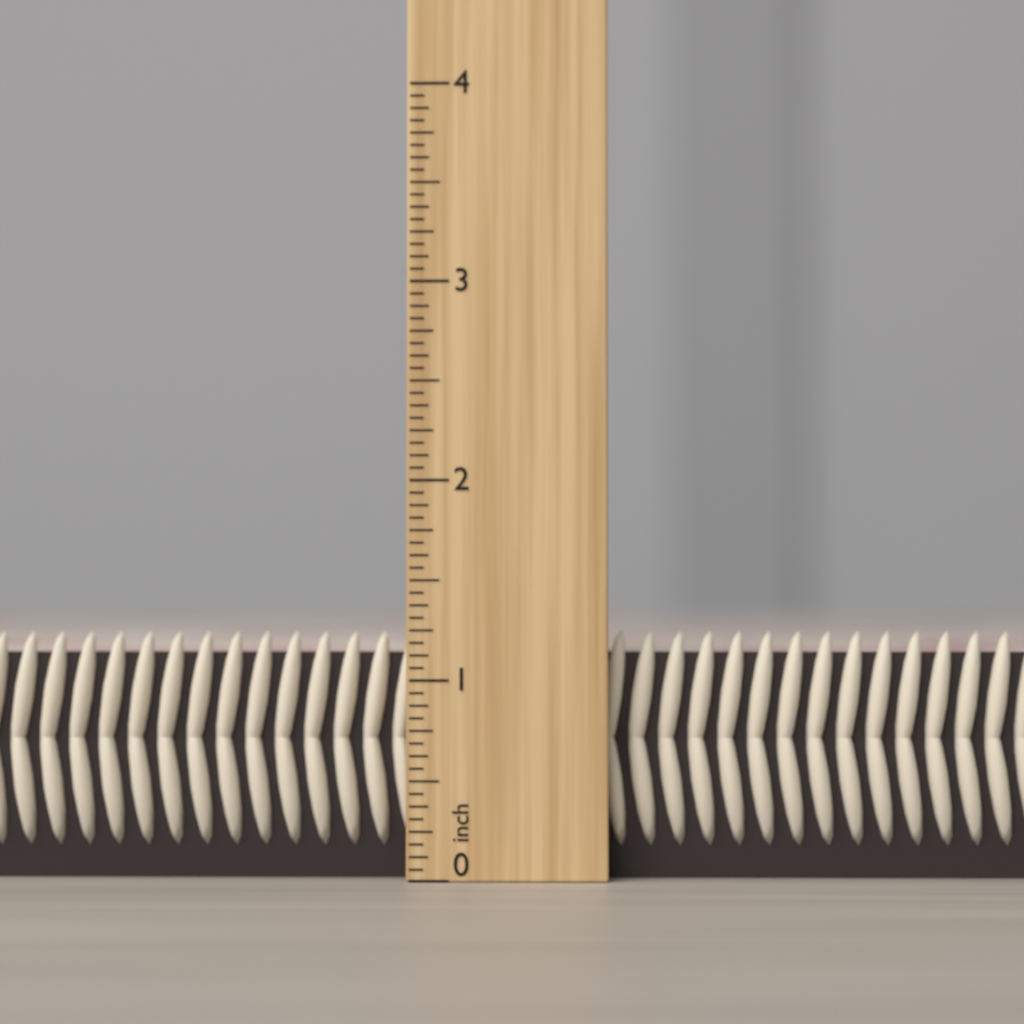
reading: 1.2500 inch
